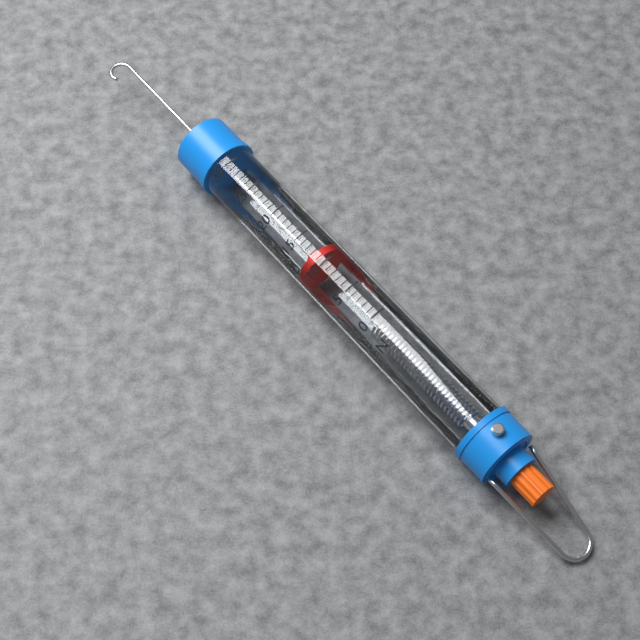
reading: 11 N
